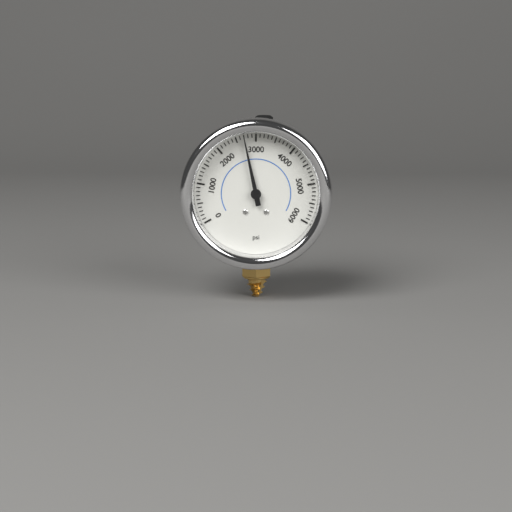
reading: 2700 psi
